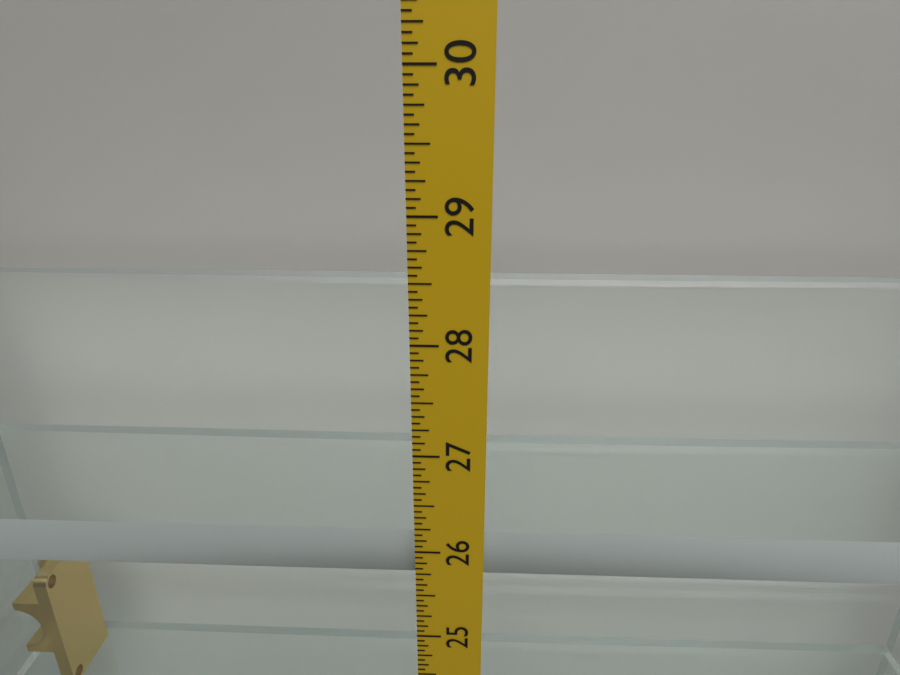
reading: 26.1250 in
